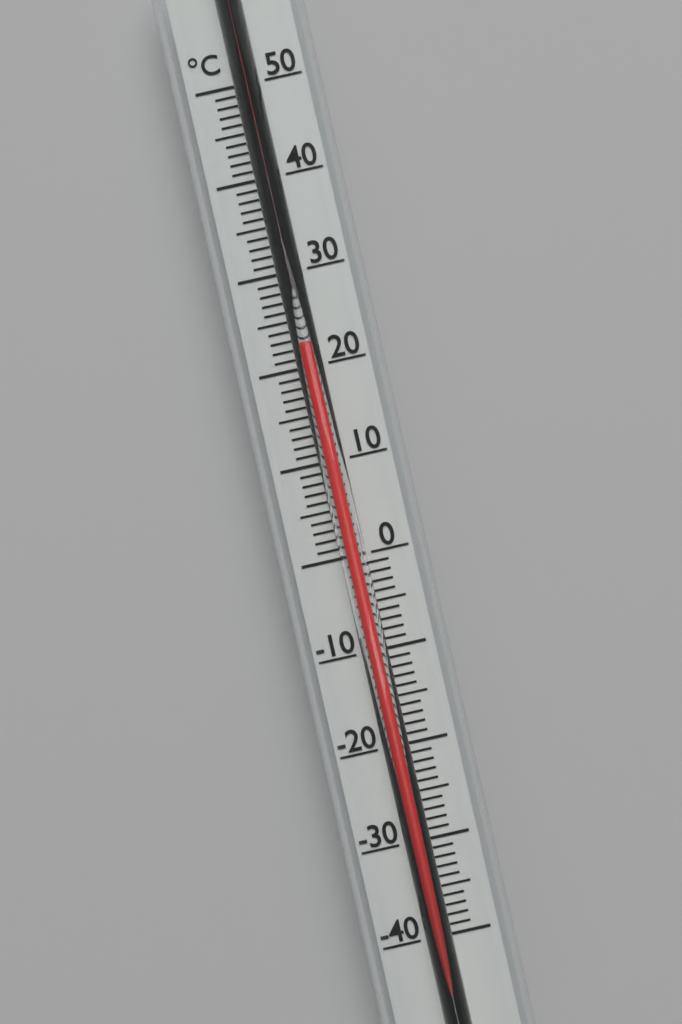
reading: 22 °C
